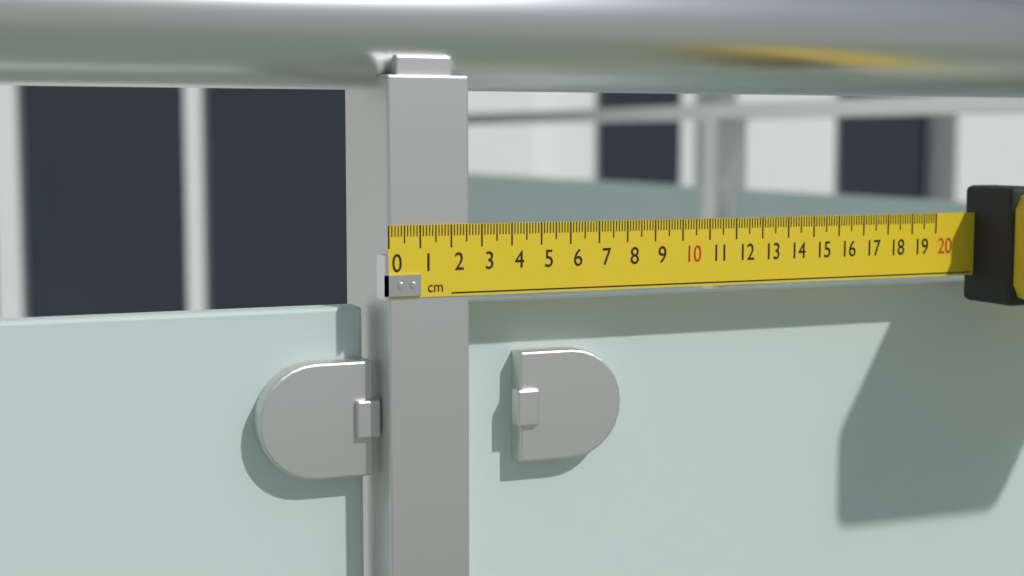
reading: 2.6 cm
